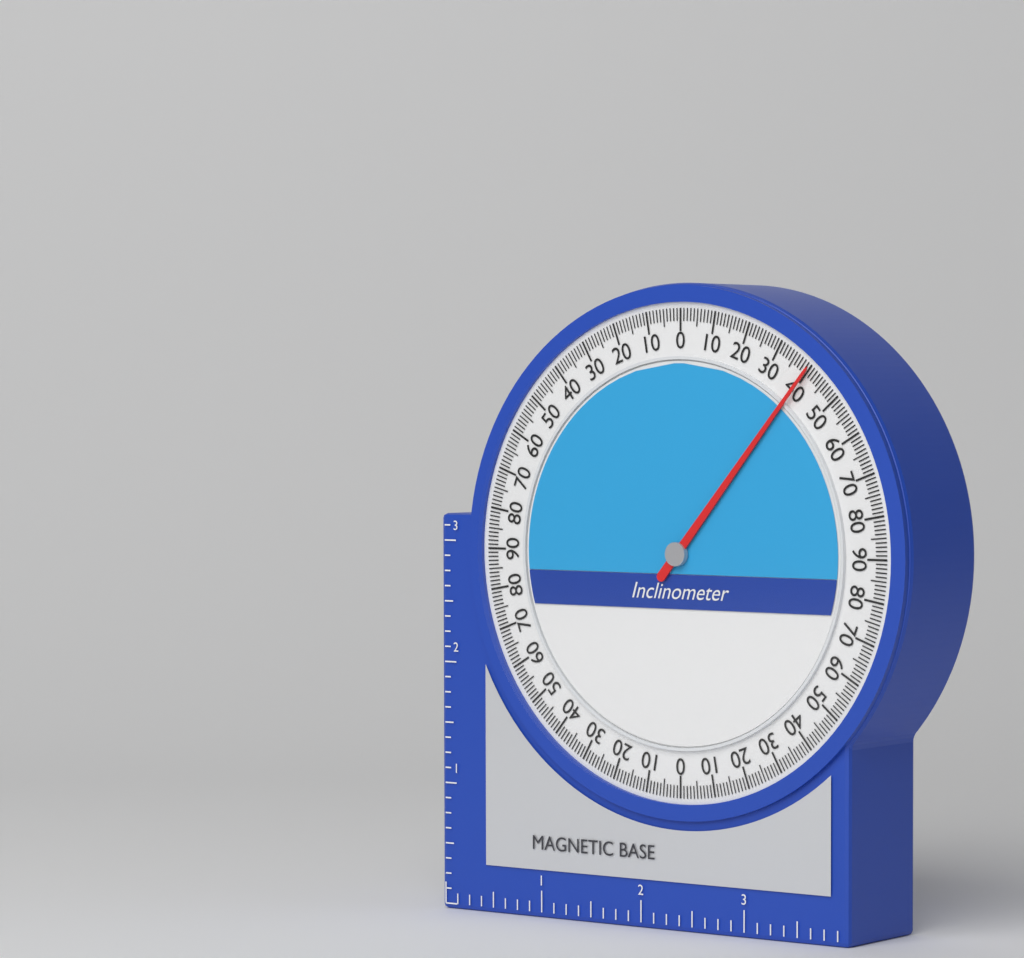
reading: 40 (no unit)
